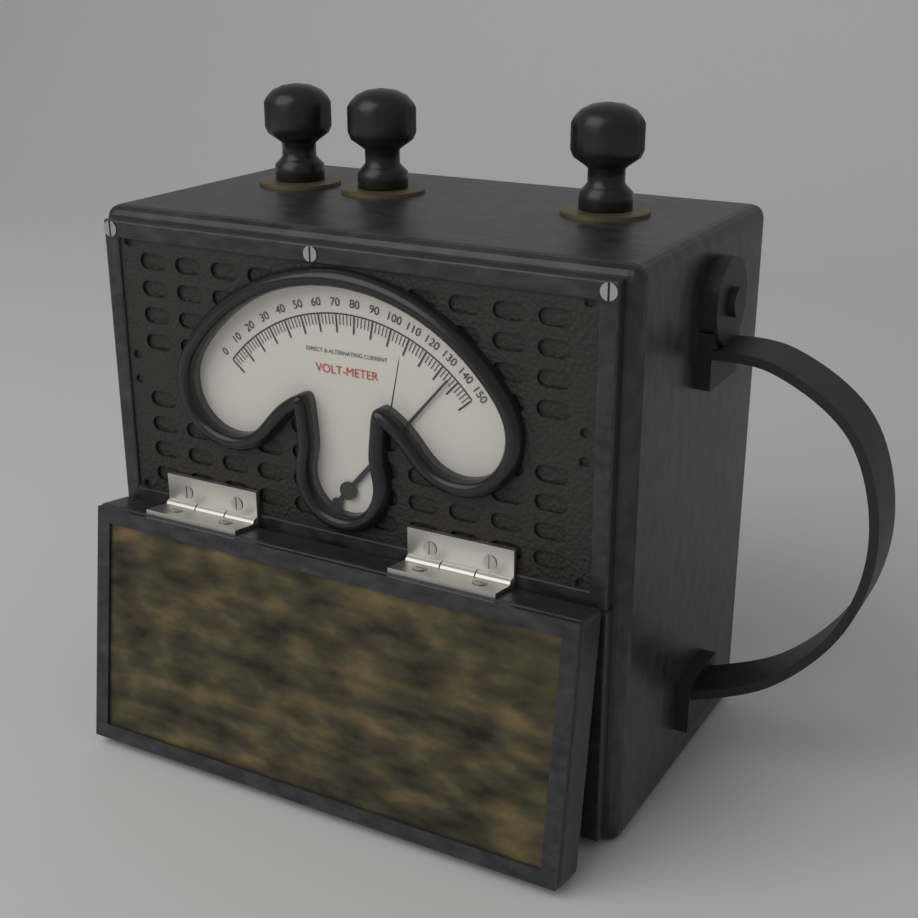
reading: 136 V
